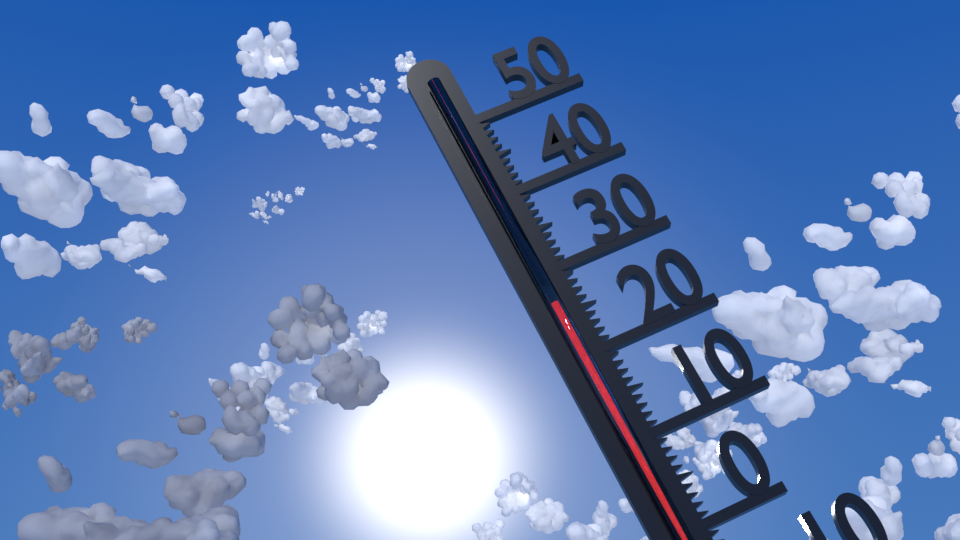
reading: 26 °C
